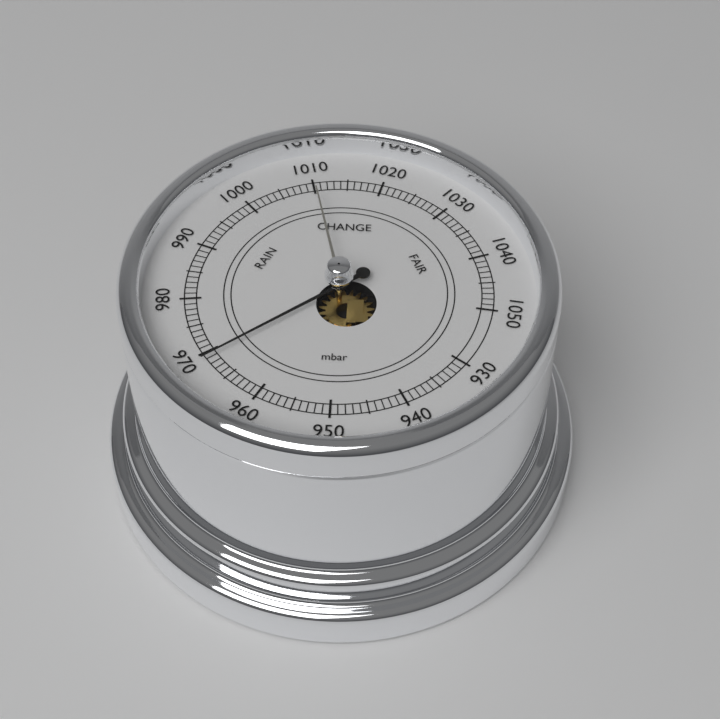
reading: 969 mbar
